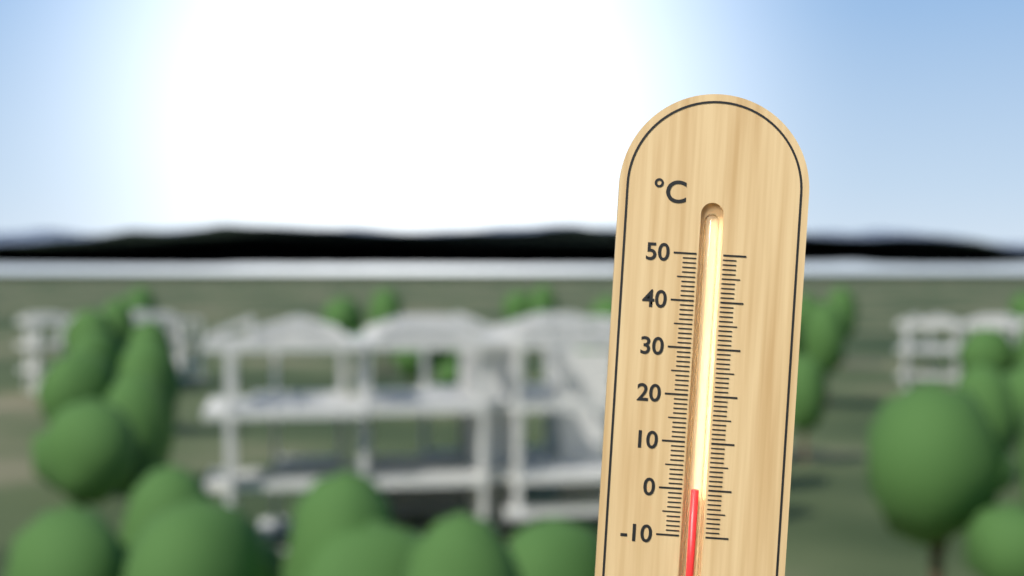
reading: 0 °C
